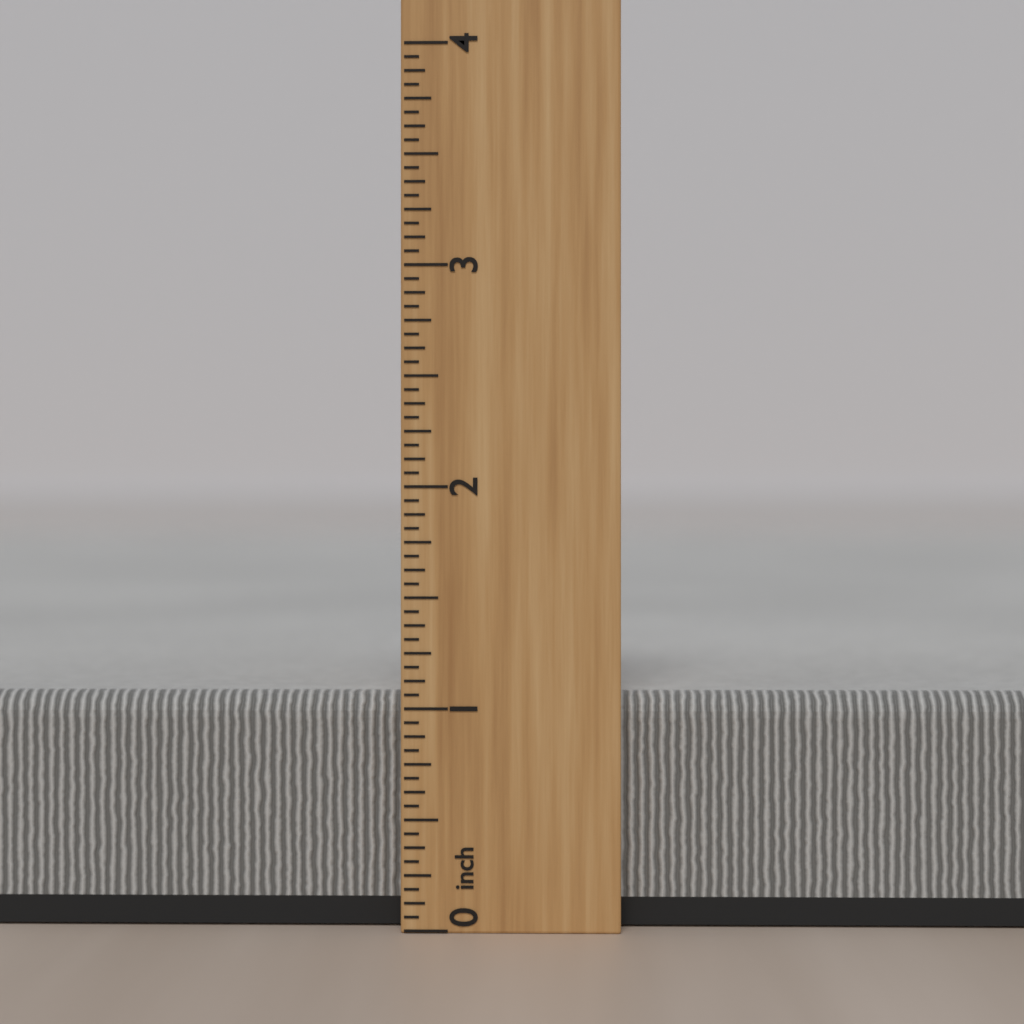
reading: 1.0625 inch
